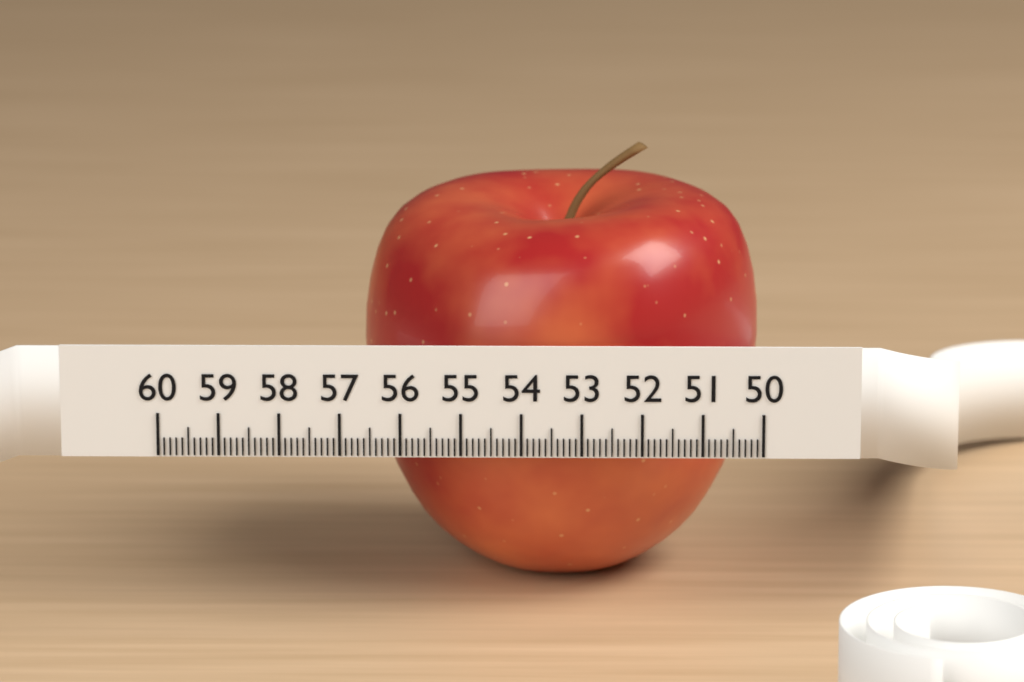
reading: 56.7 (no unit)
